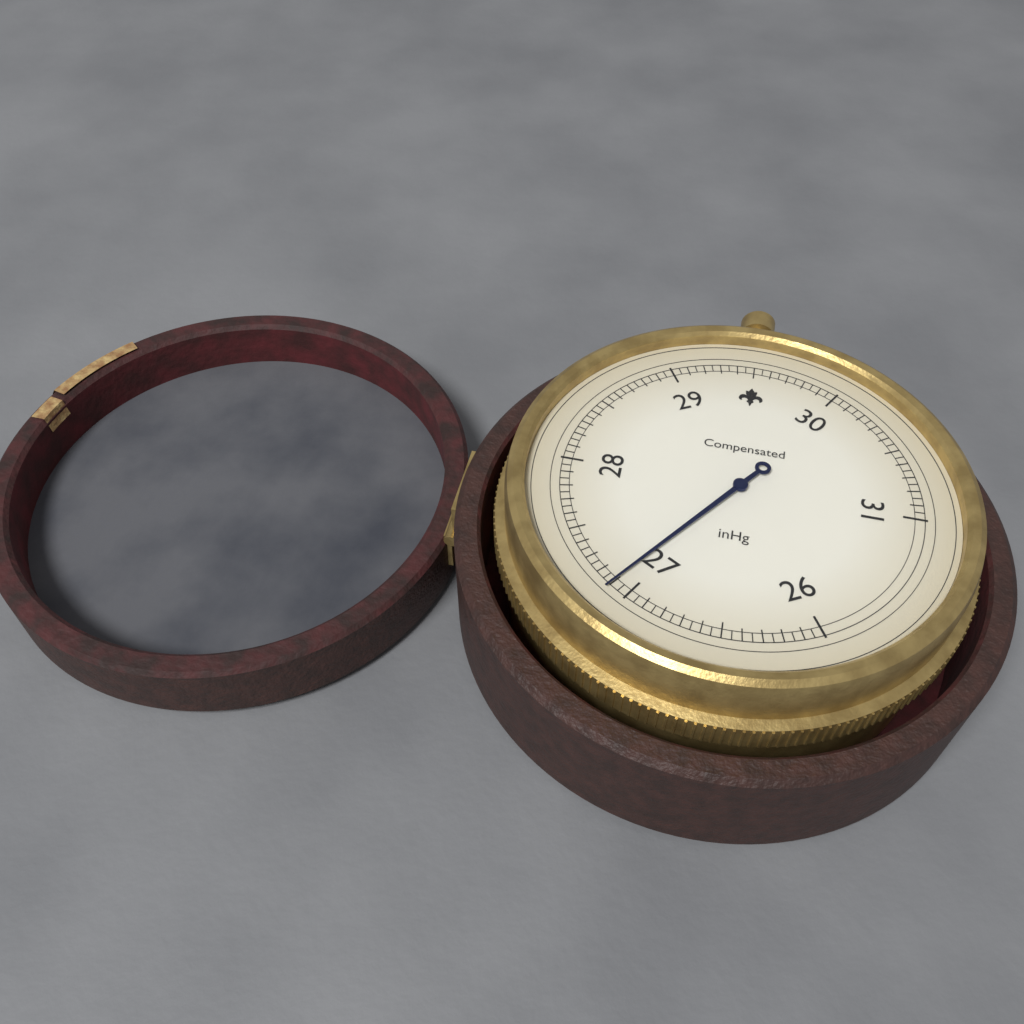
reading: 27.10 inHg
